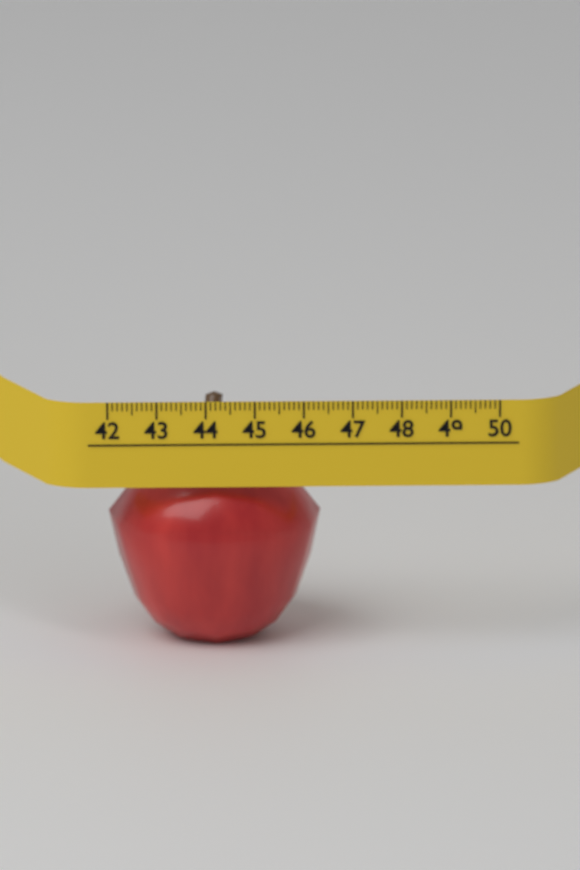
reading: 46.4 (no unit)
